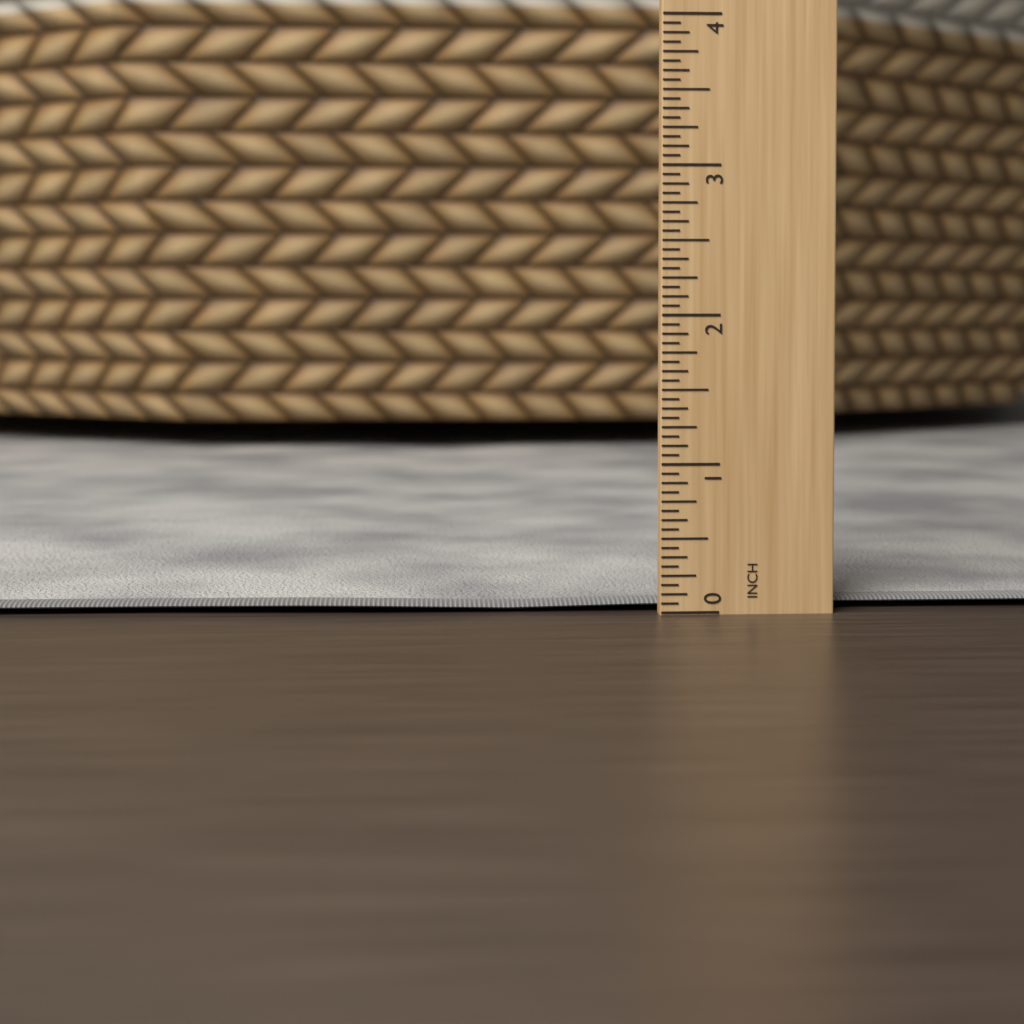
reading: 0.1250 in
